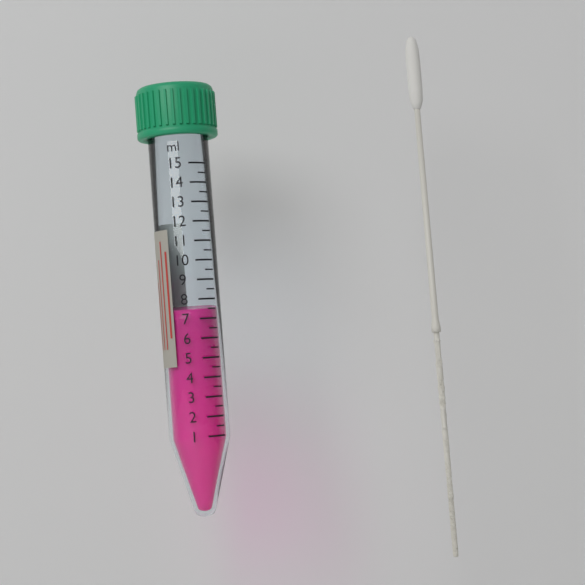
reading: 7.5 ml
